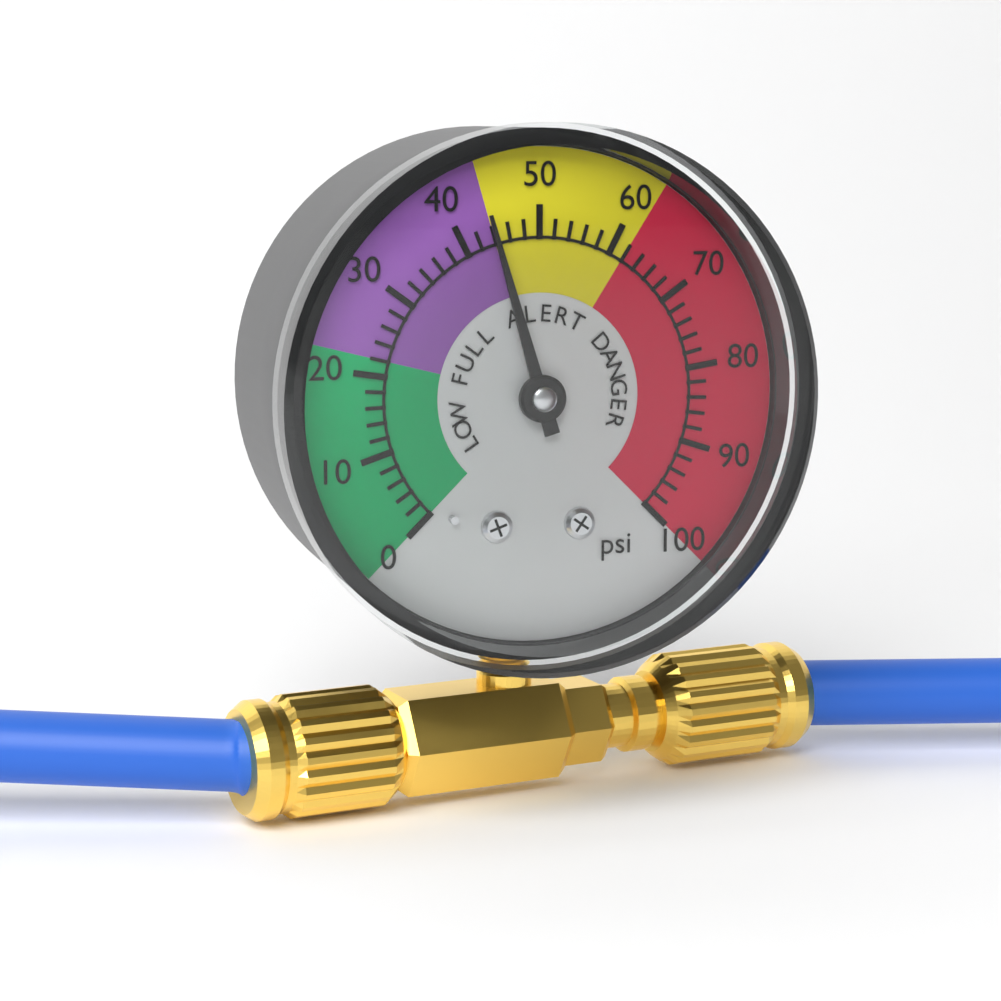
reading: 44 psi
